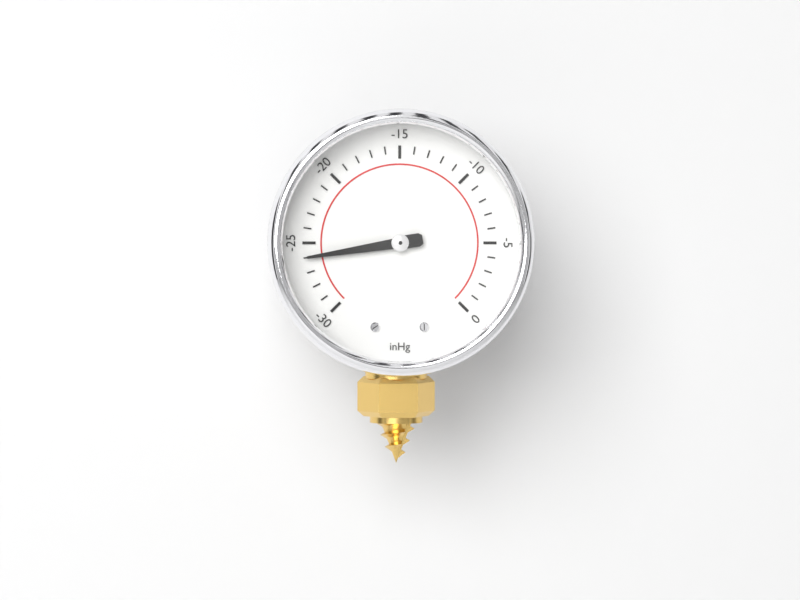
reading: -26 inHg
